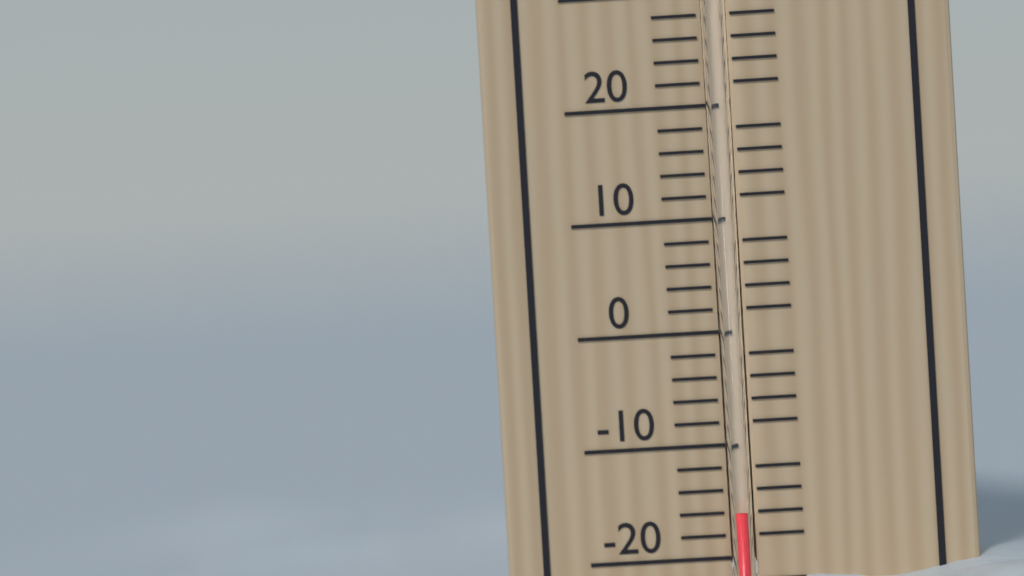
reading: -16 °C
